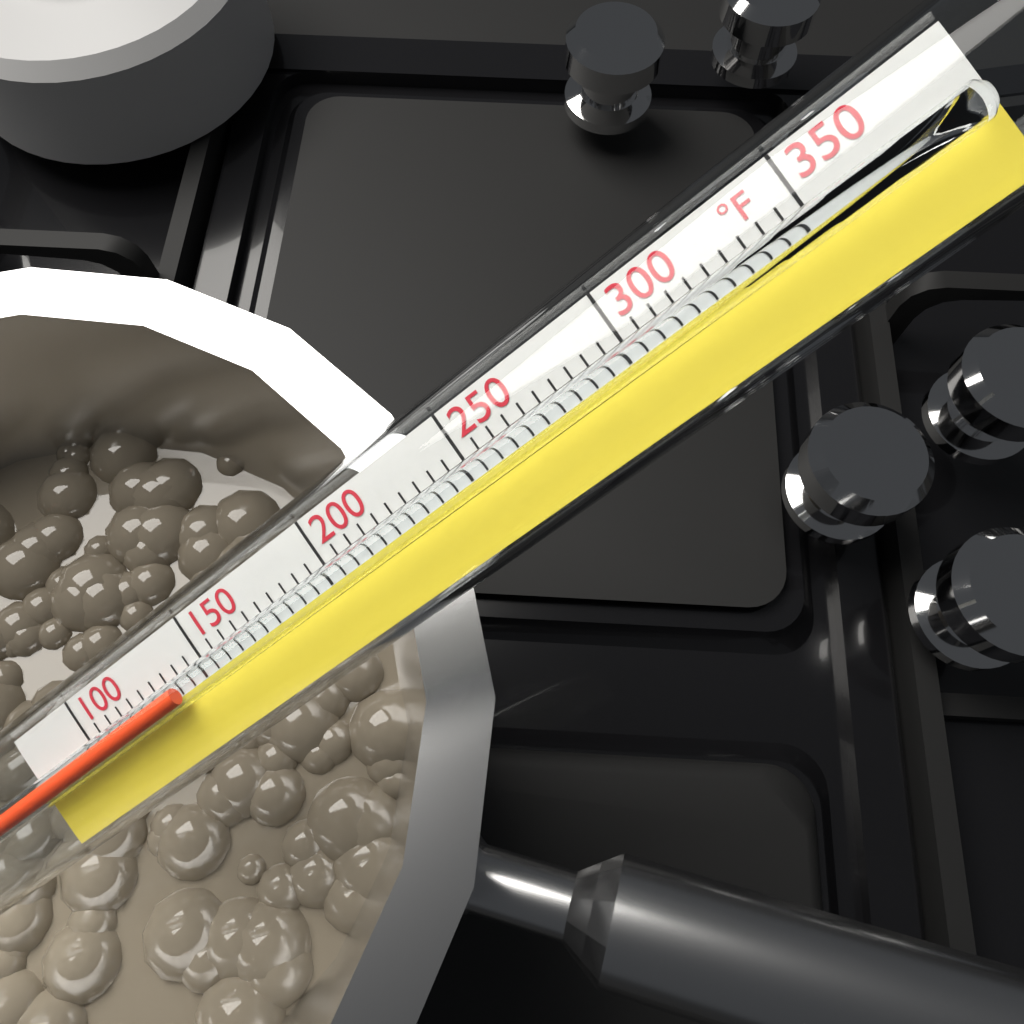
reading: 140 °F
